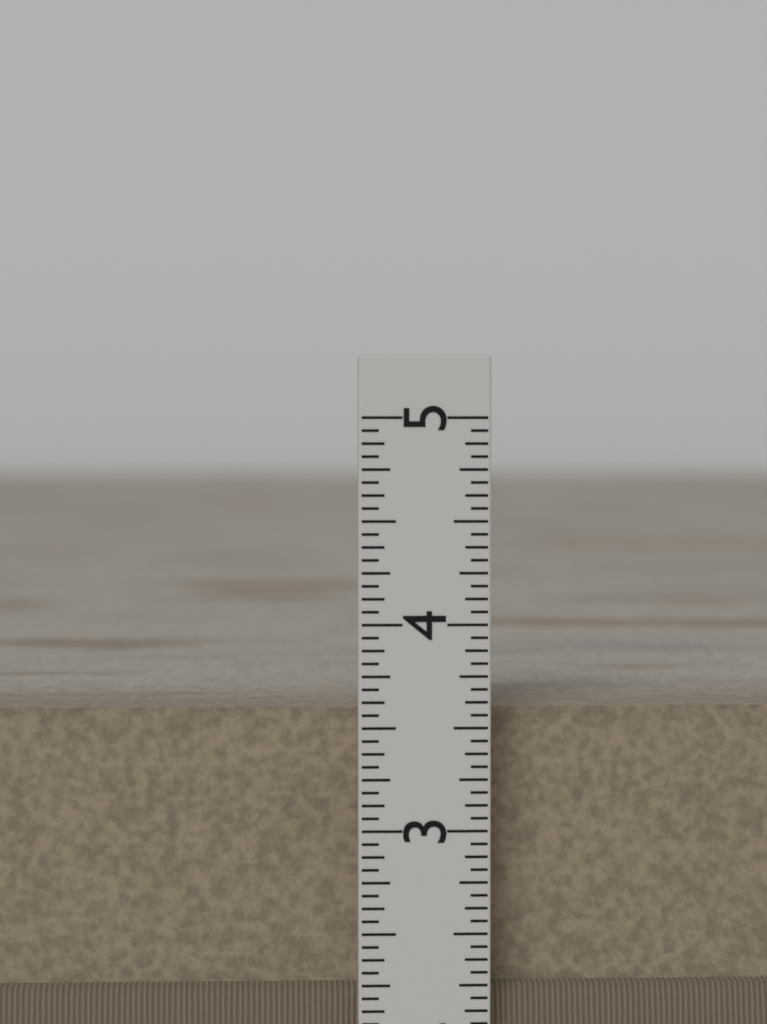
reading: 3.5625 in
